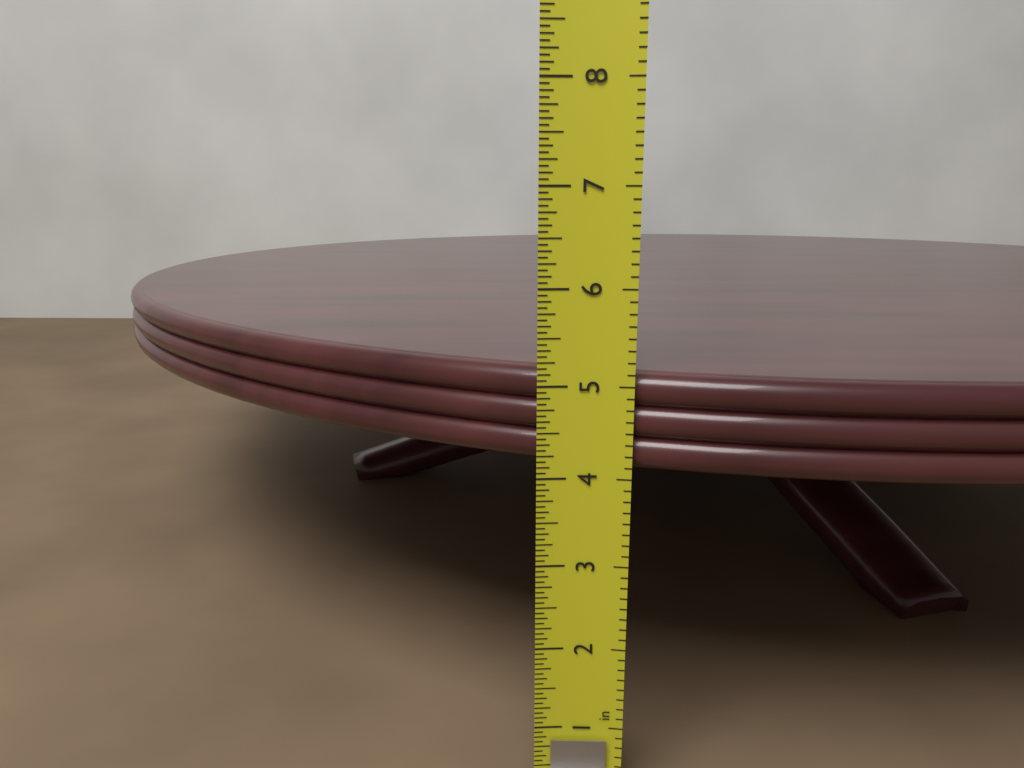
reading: 5.1250 in
